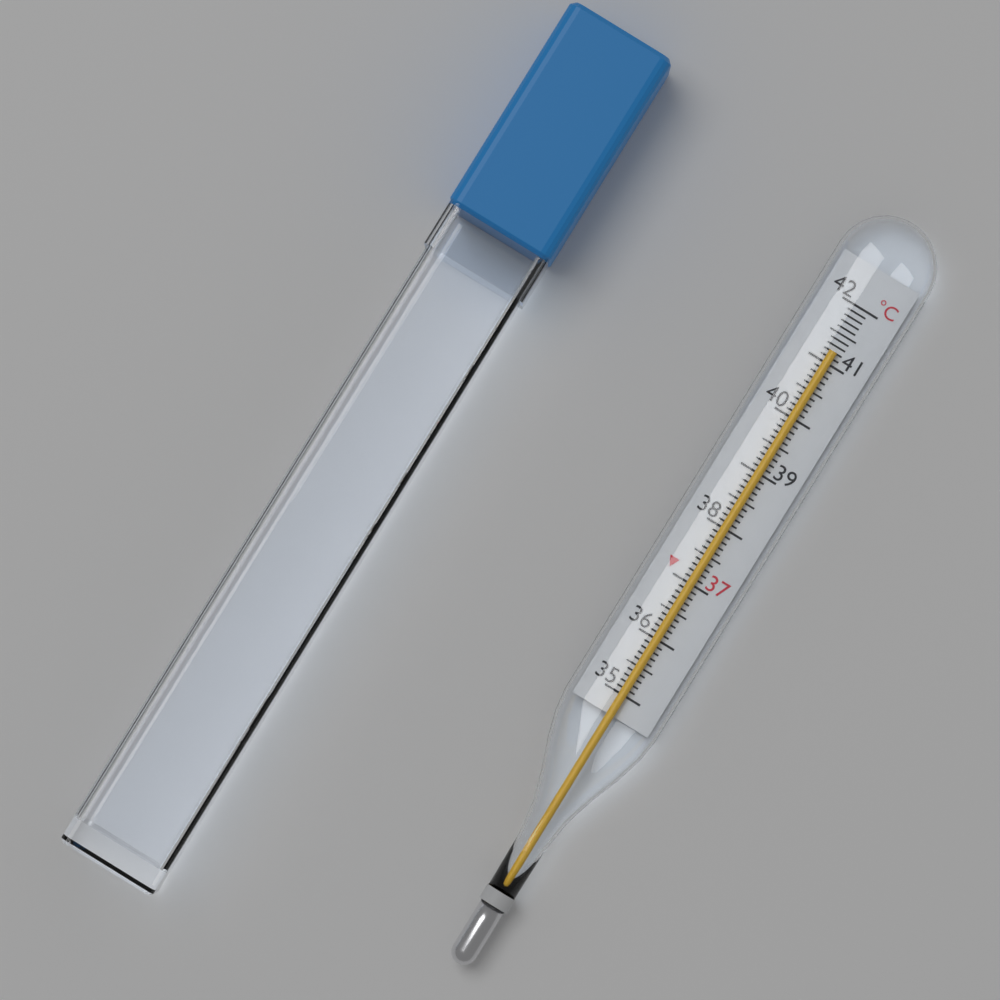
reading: 41.2 °C
